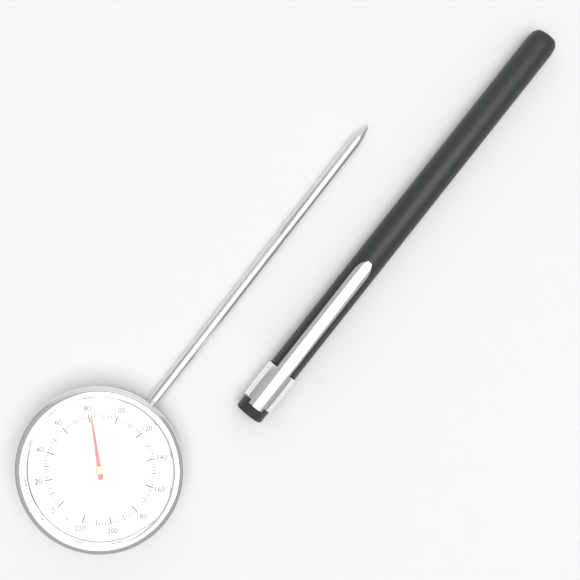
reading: 82 °F
